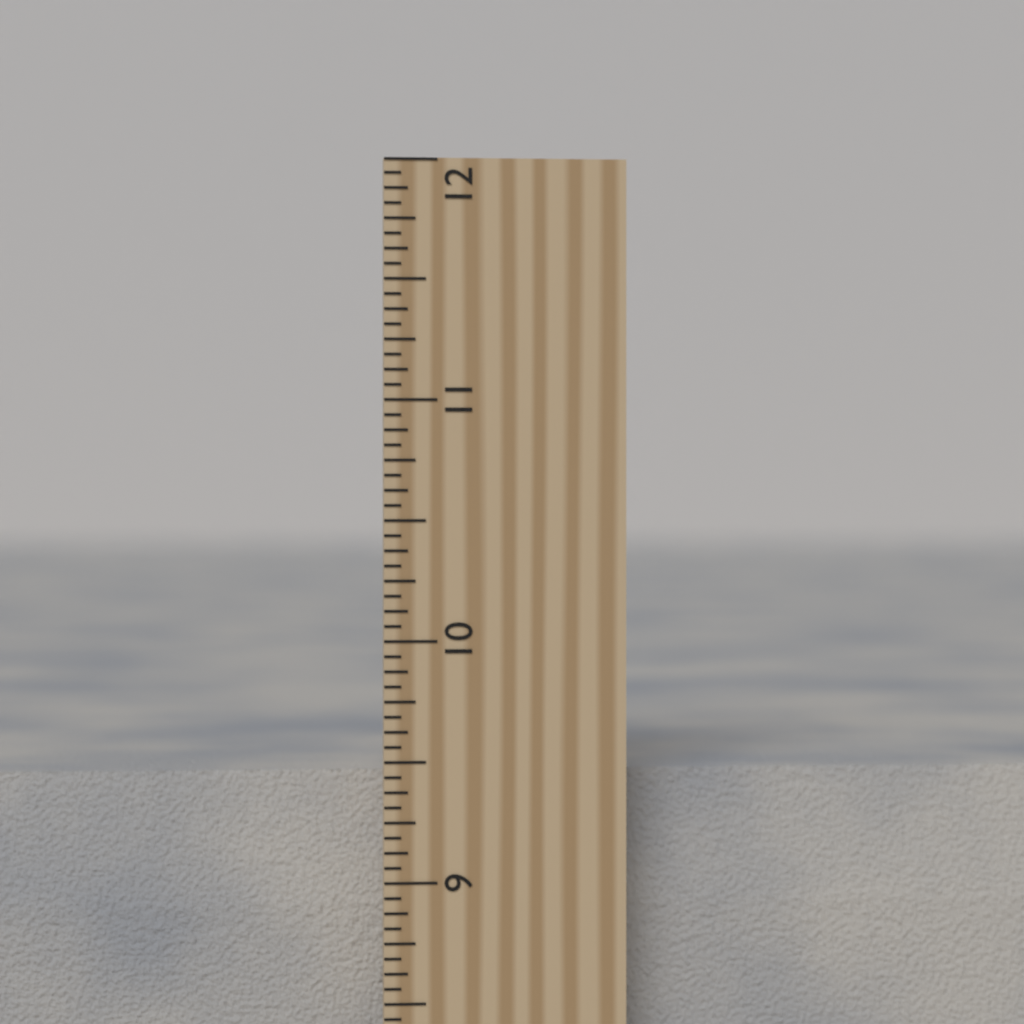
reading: 9.4375 inch
